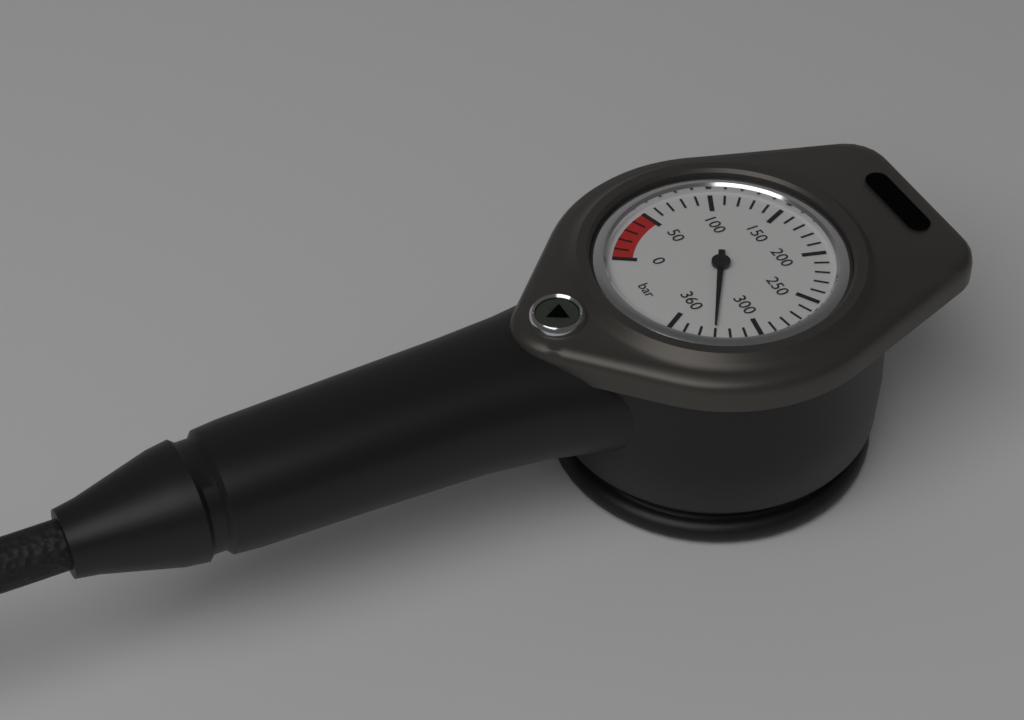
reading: 330 bar
